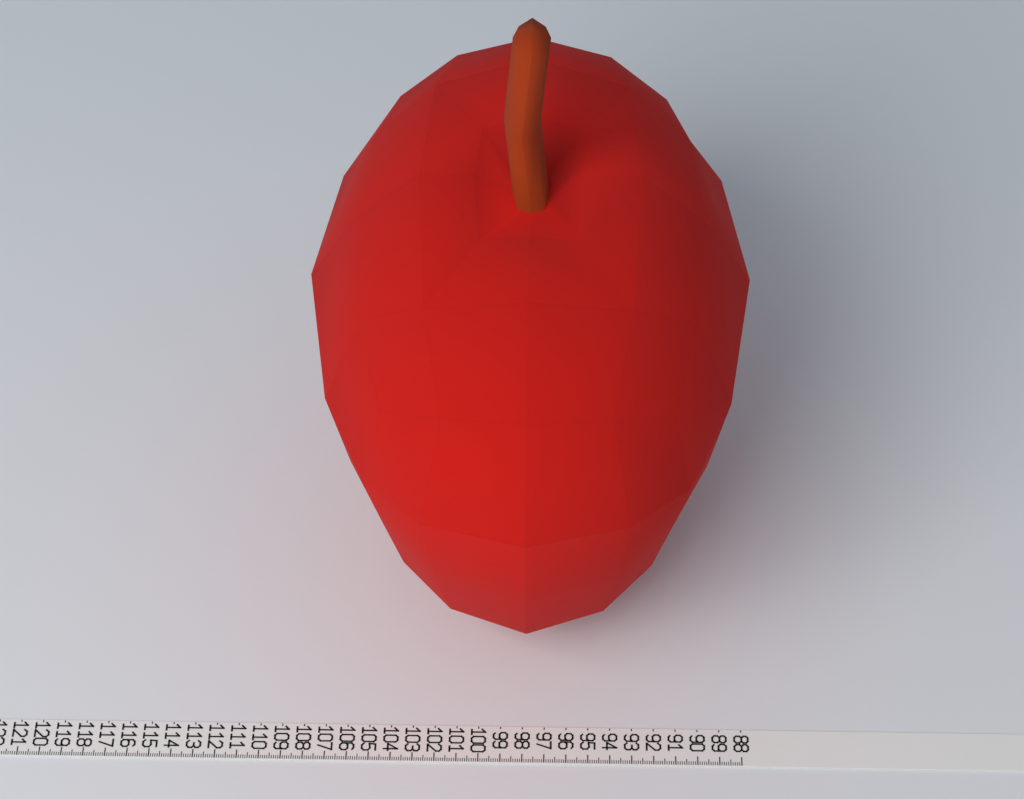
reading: 107.8 (no unit)
